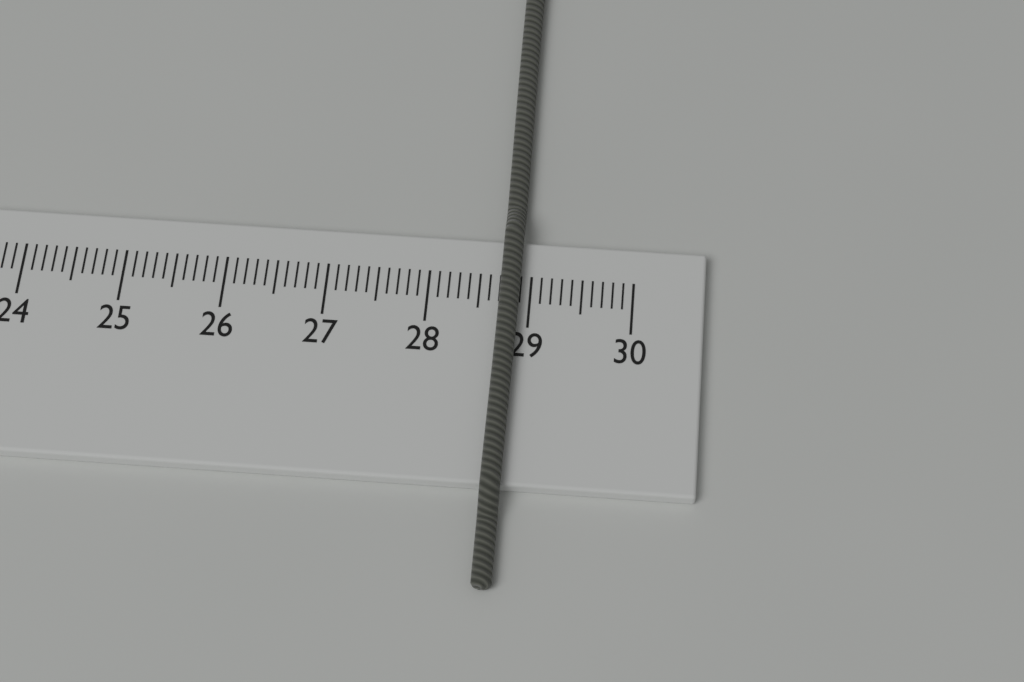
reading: 28.9 cm
